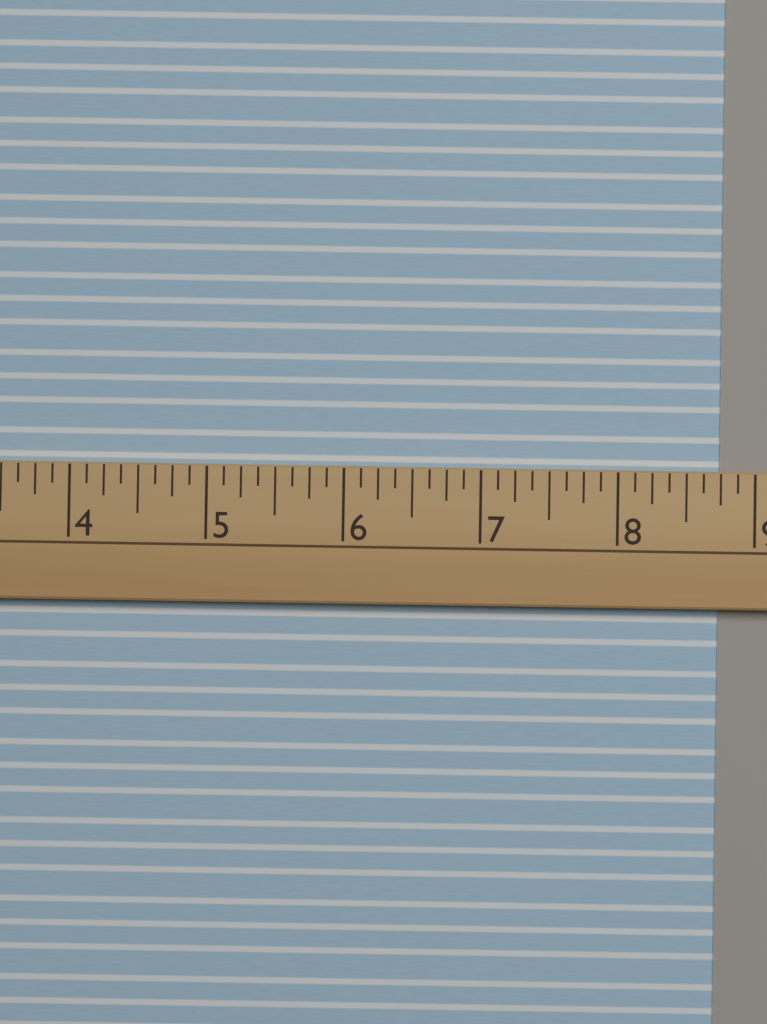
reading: 8.750 (no unit)
